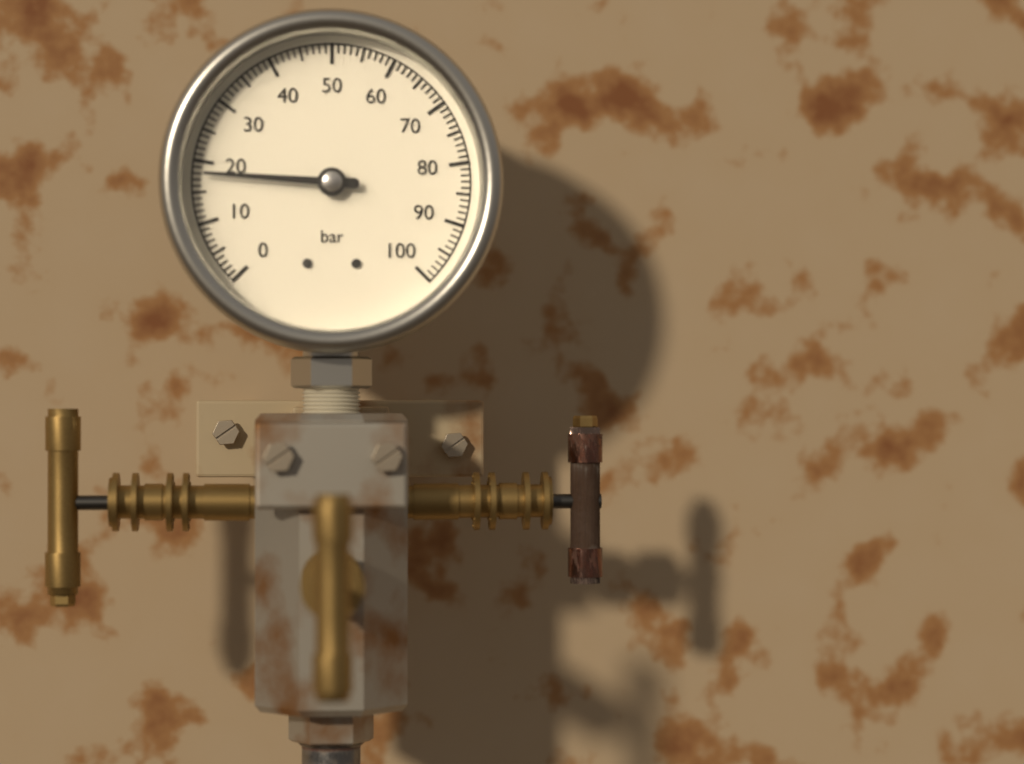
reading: 18 bar
